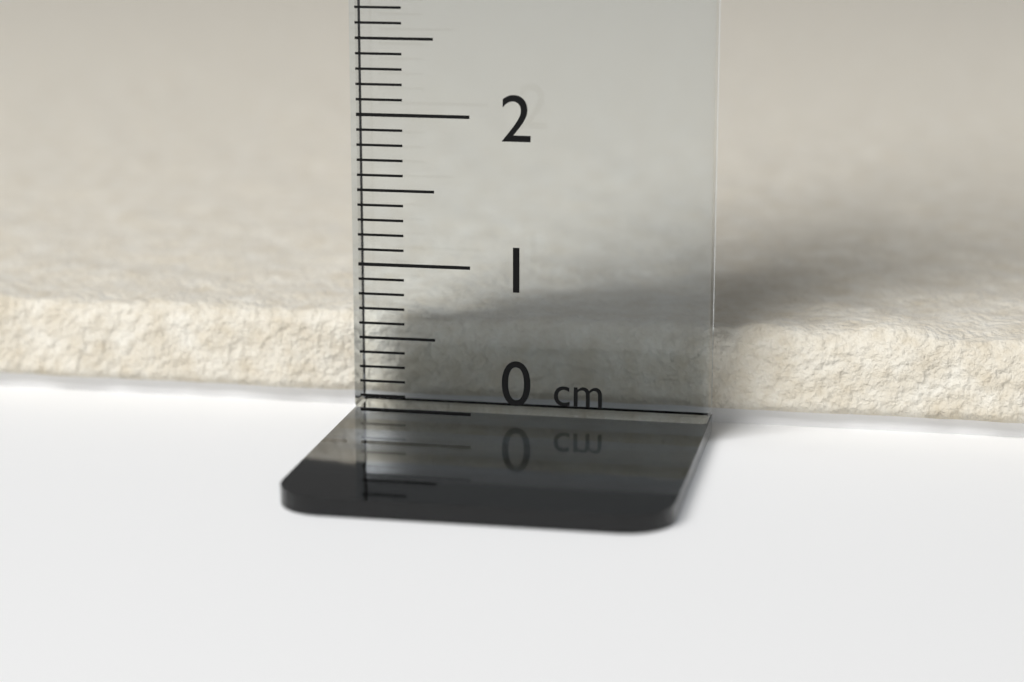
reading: 0.6 cm
